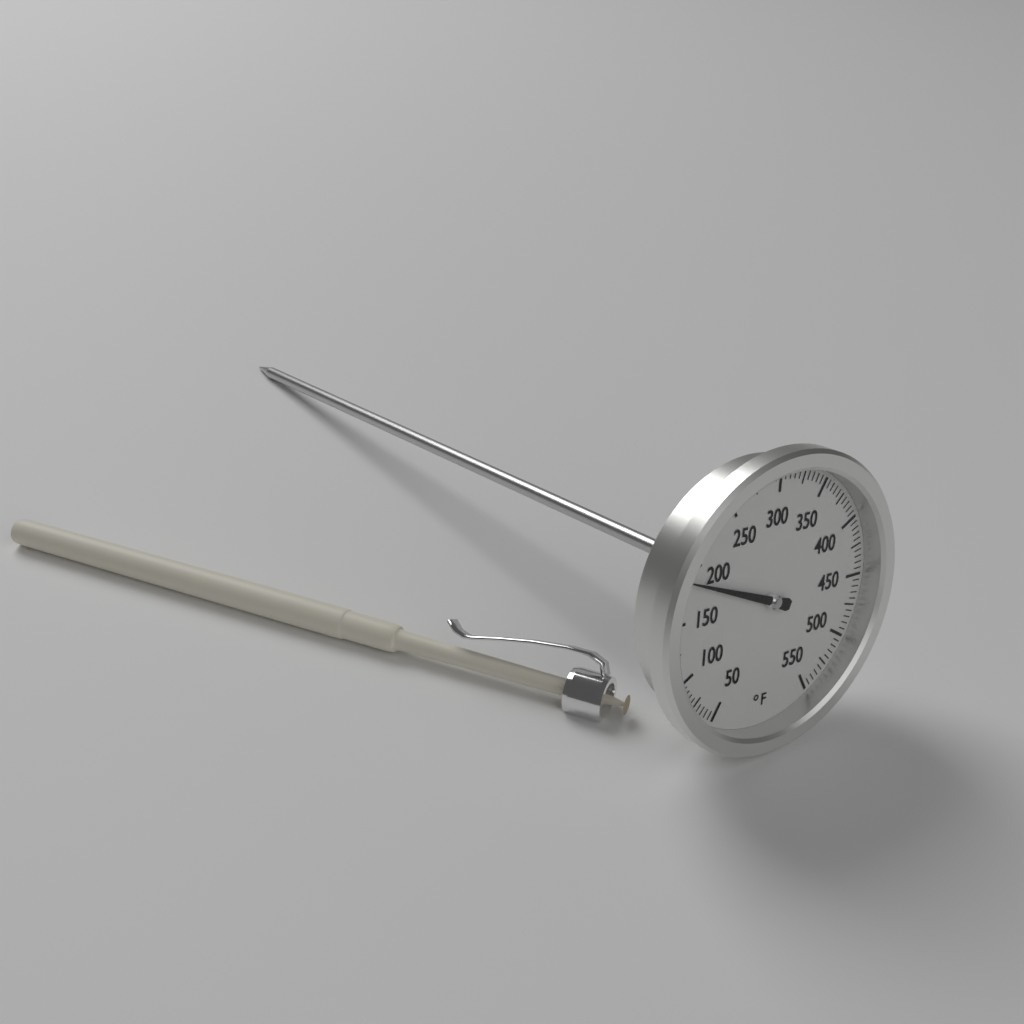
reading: 185 °F
